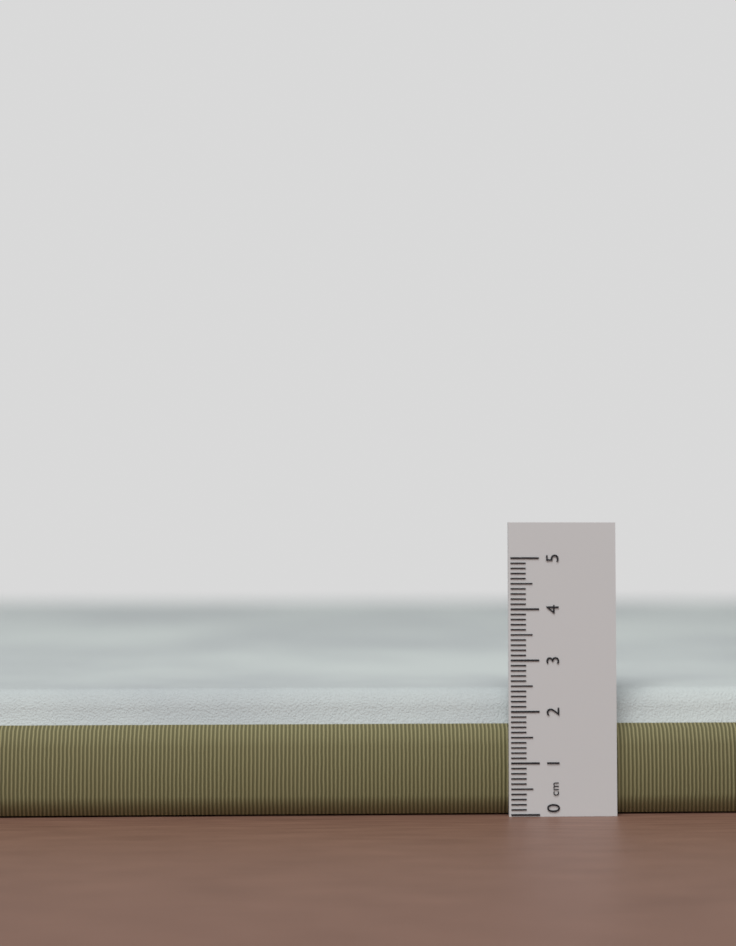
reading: 2.4 cm
